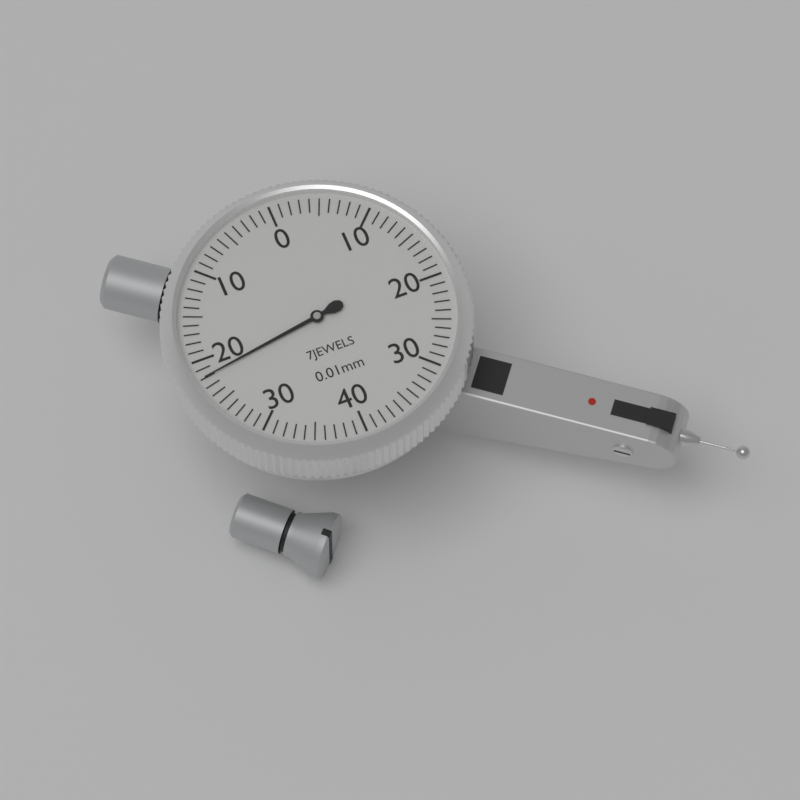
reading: 0.22 mm
